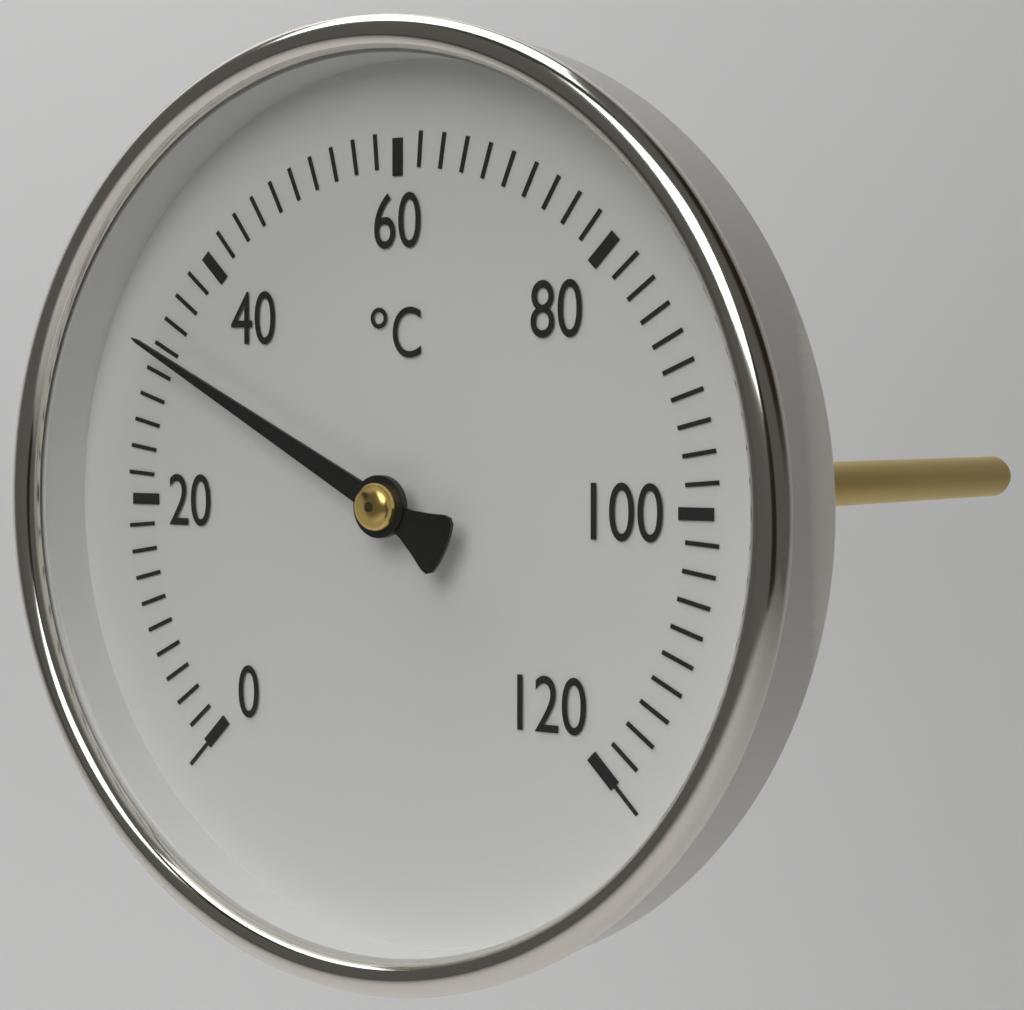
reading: 32 °C
